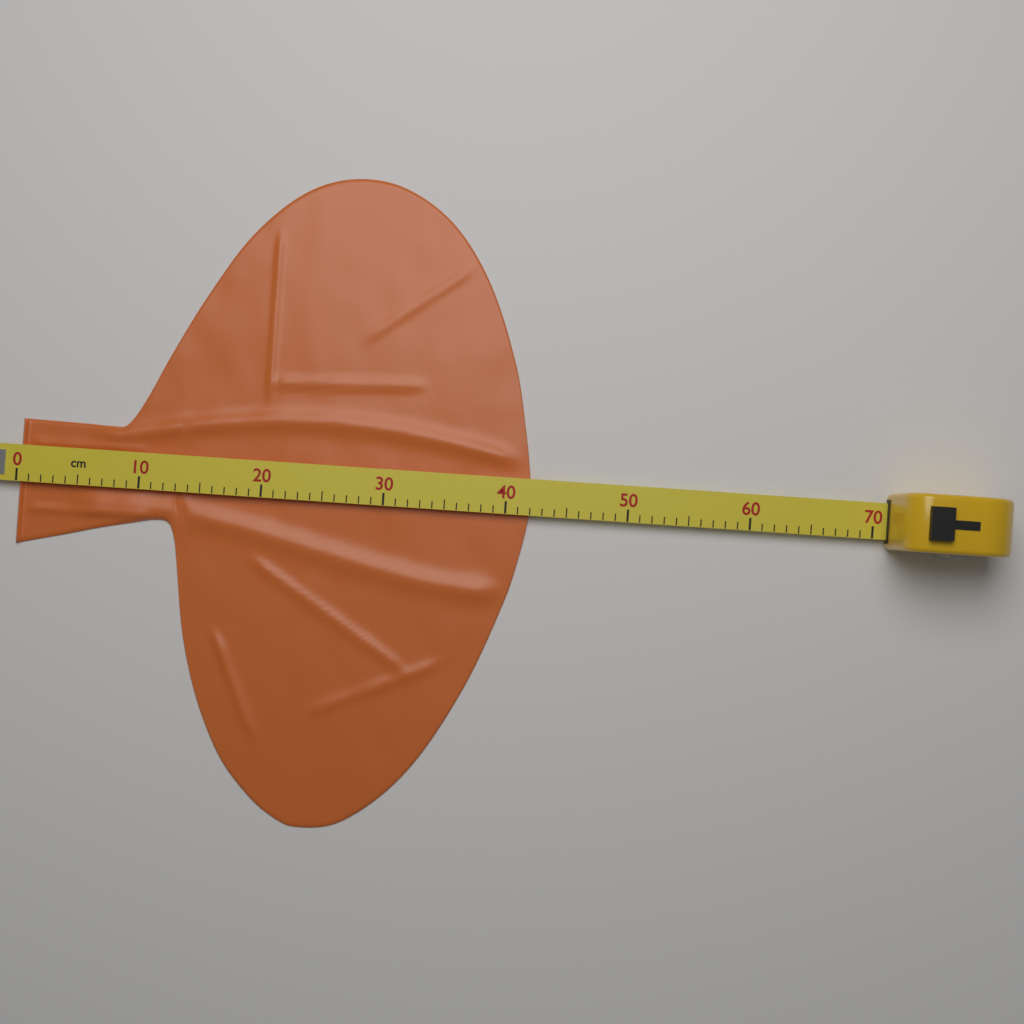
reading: 42 cm
